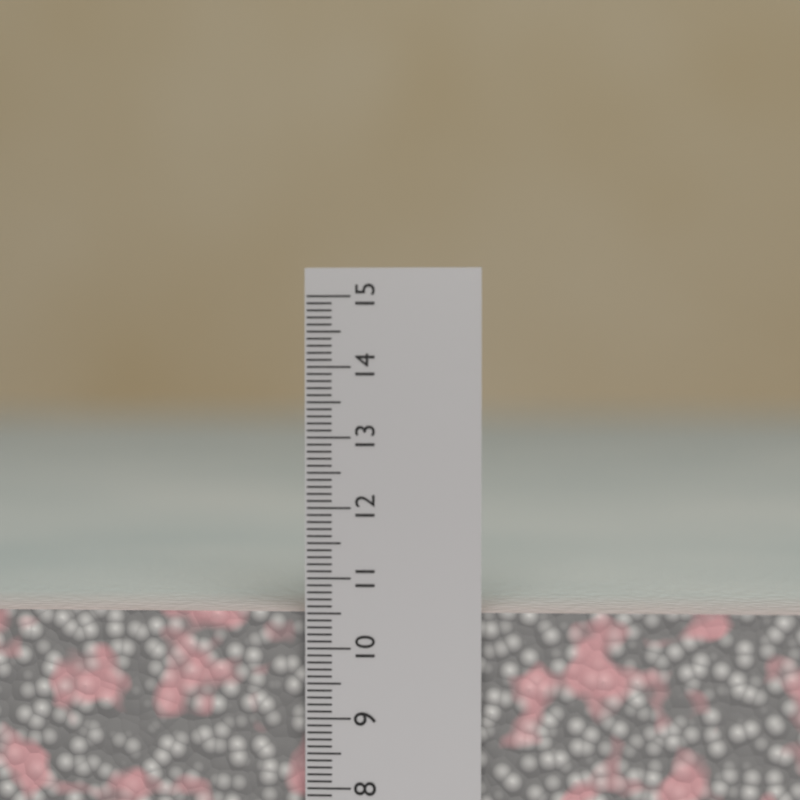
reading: 10.5 cm
